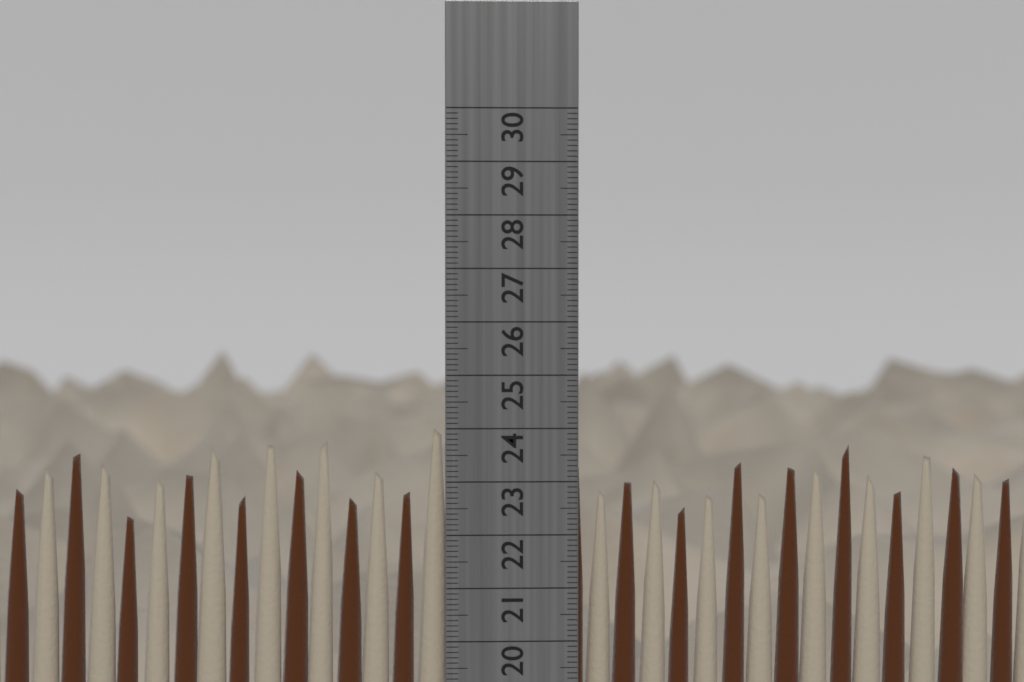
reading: 24.1 cm
